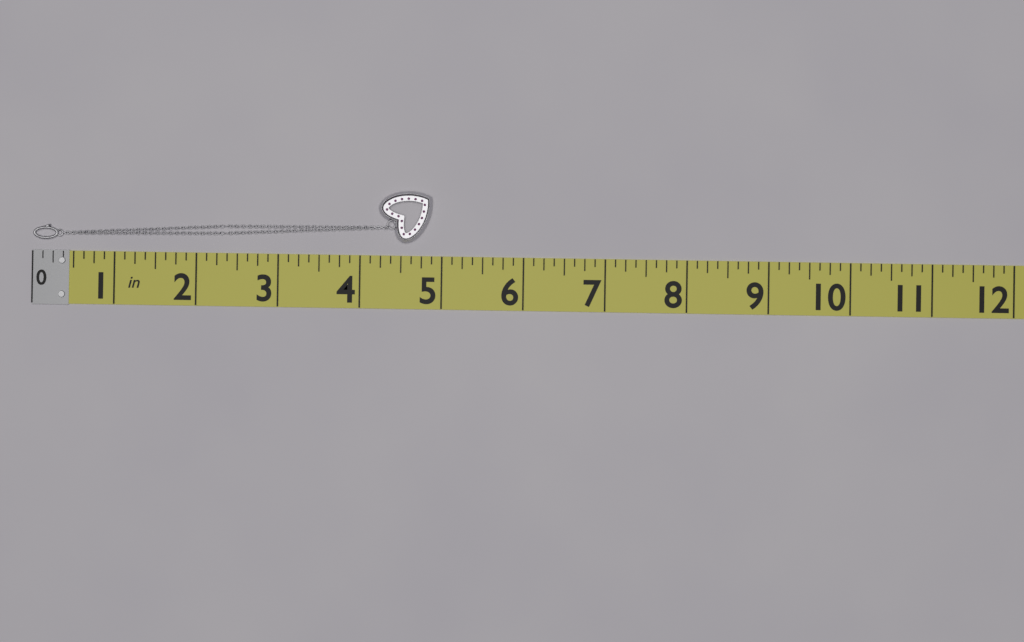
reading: 4.875 in
